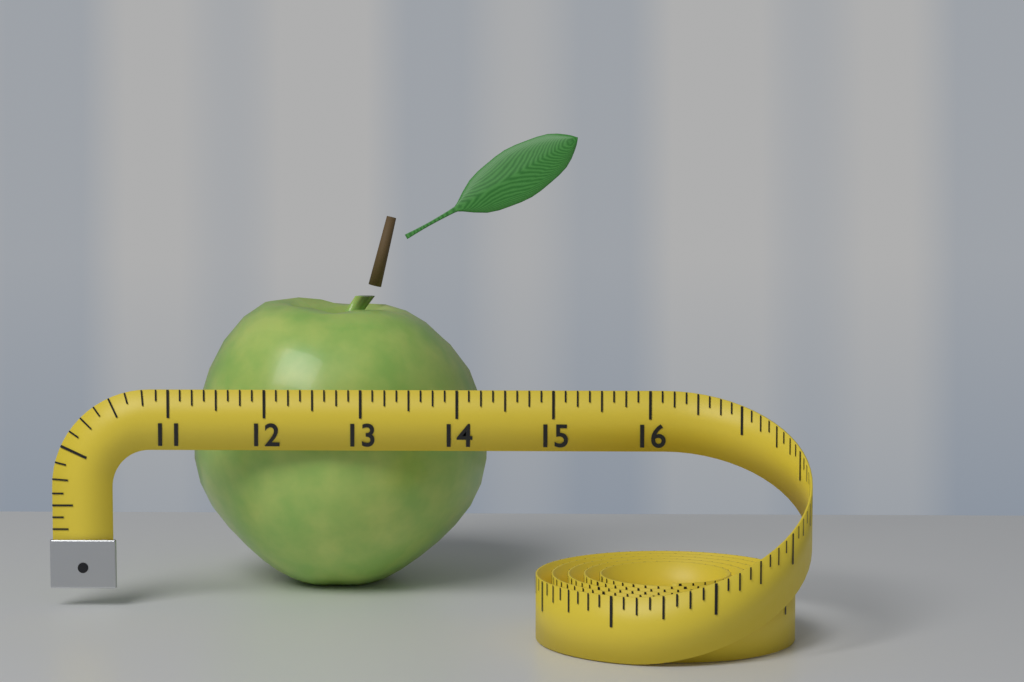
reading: 14.250 (no unit)
